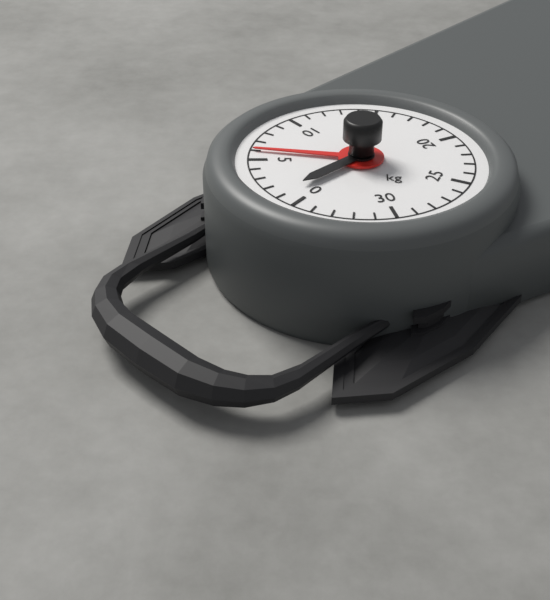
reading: 6 kg
